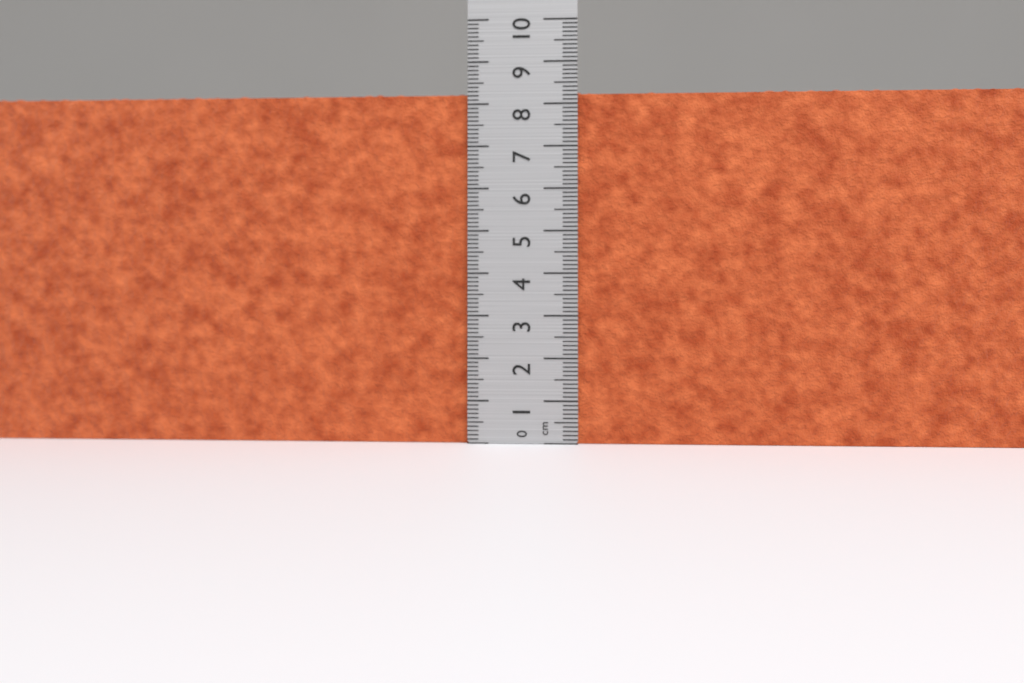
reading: 8.3 cm
